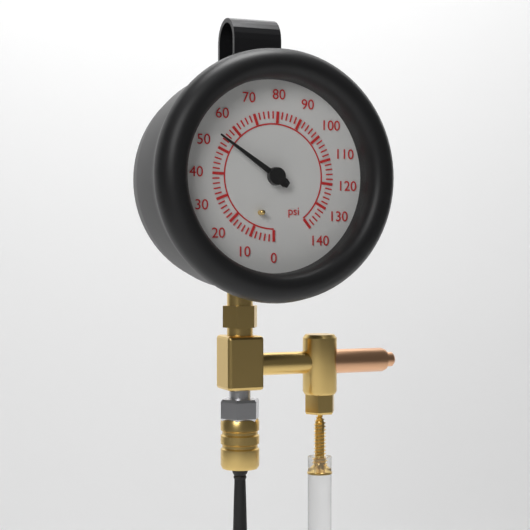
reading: 54 psi
